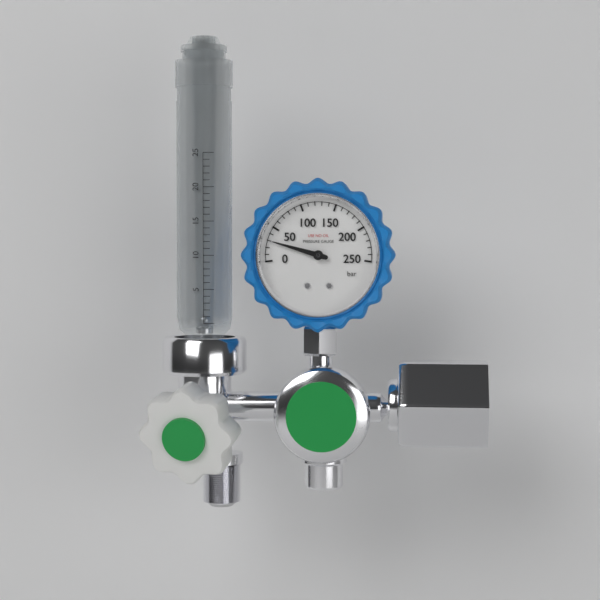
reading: 30 bar
